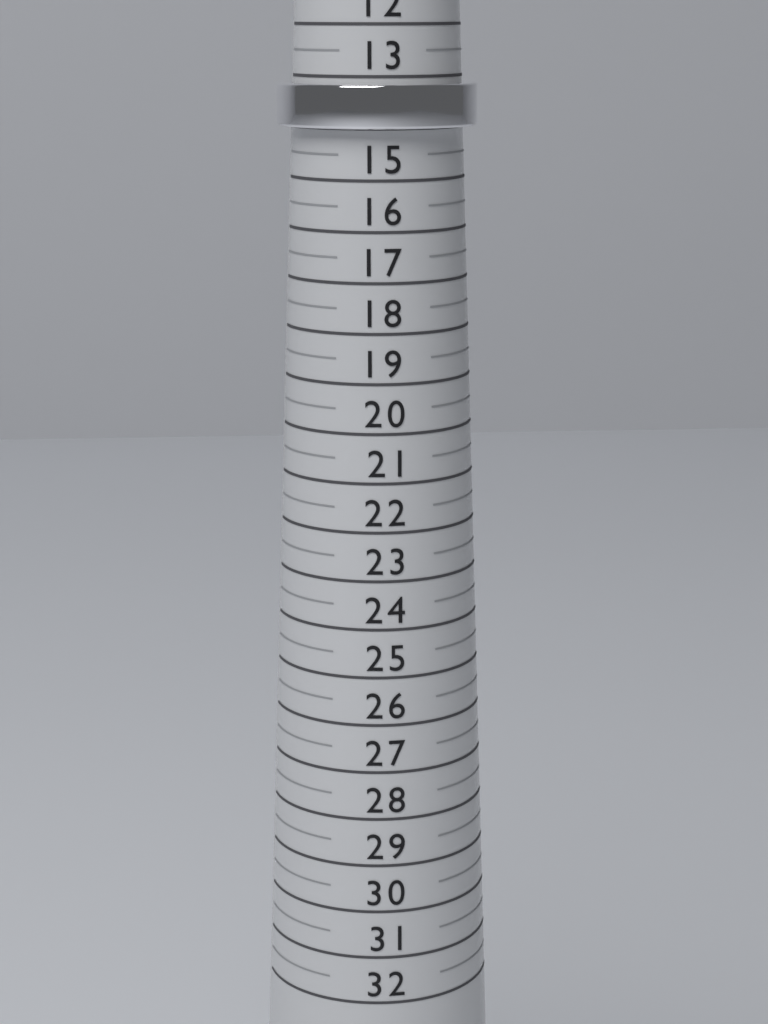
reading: 14.0 (no unit)
